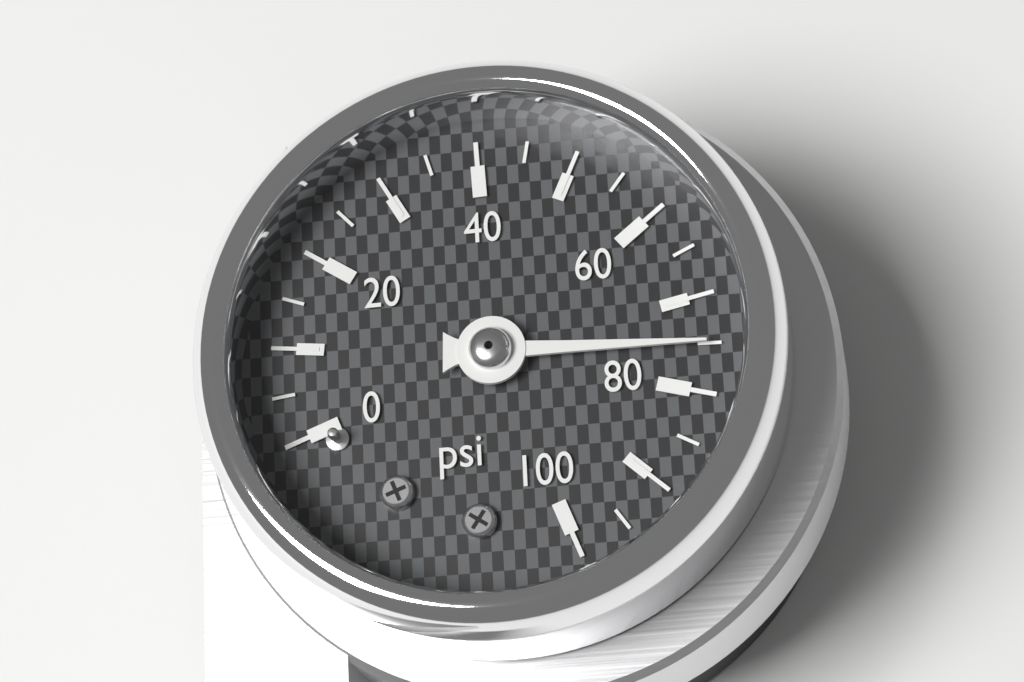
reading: 75 psi
